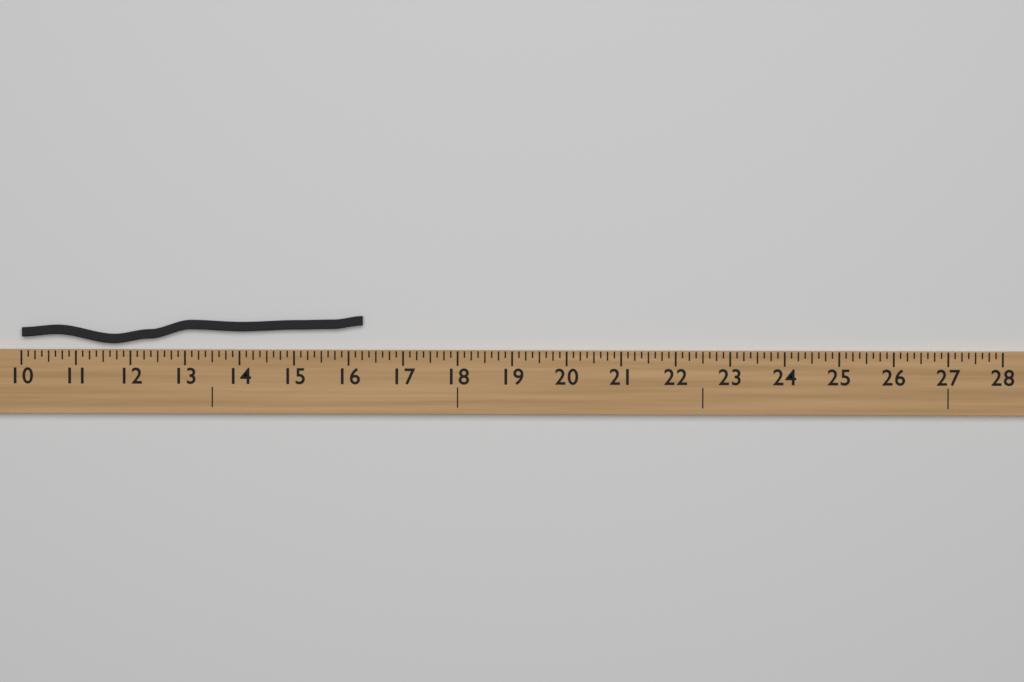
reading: 16.250 (no unit)
